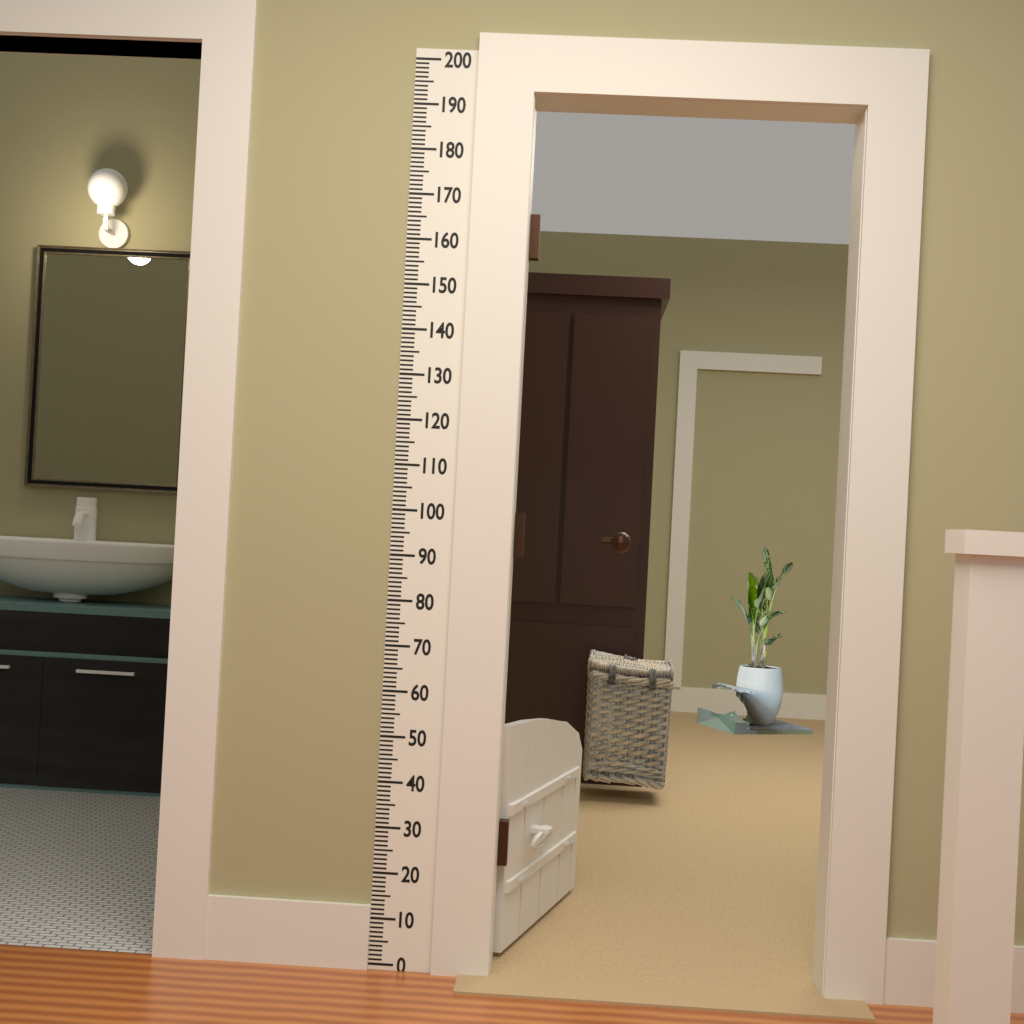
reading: 52 (no unit)
